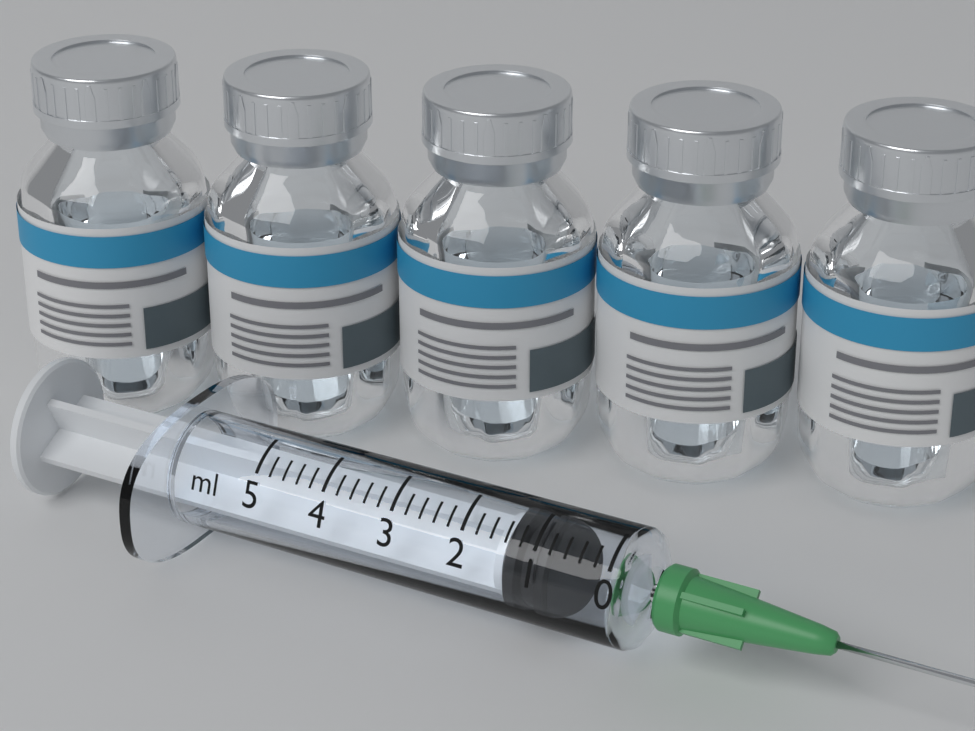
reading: 0.8 ml
